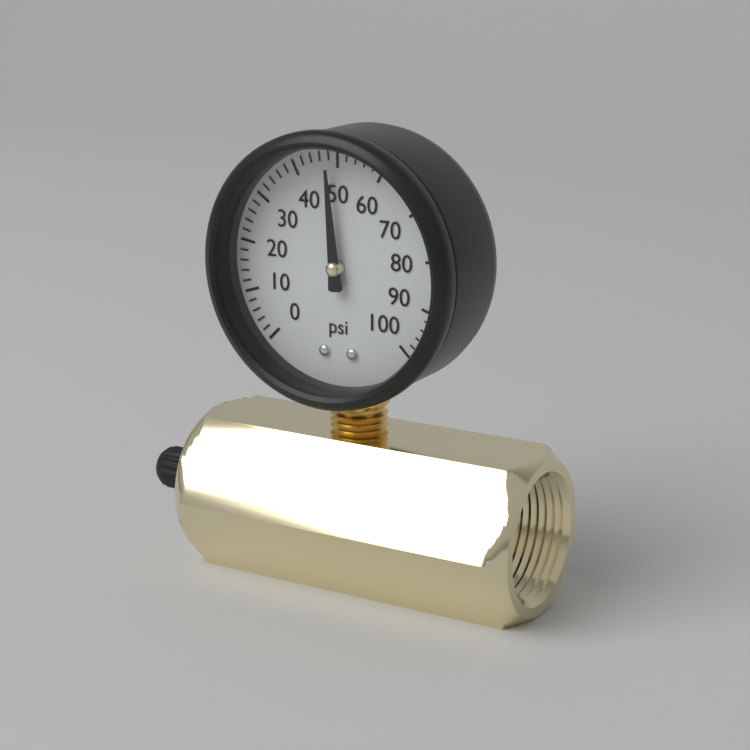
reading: 48 psi
